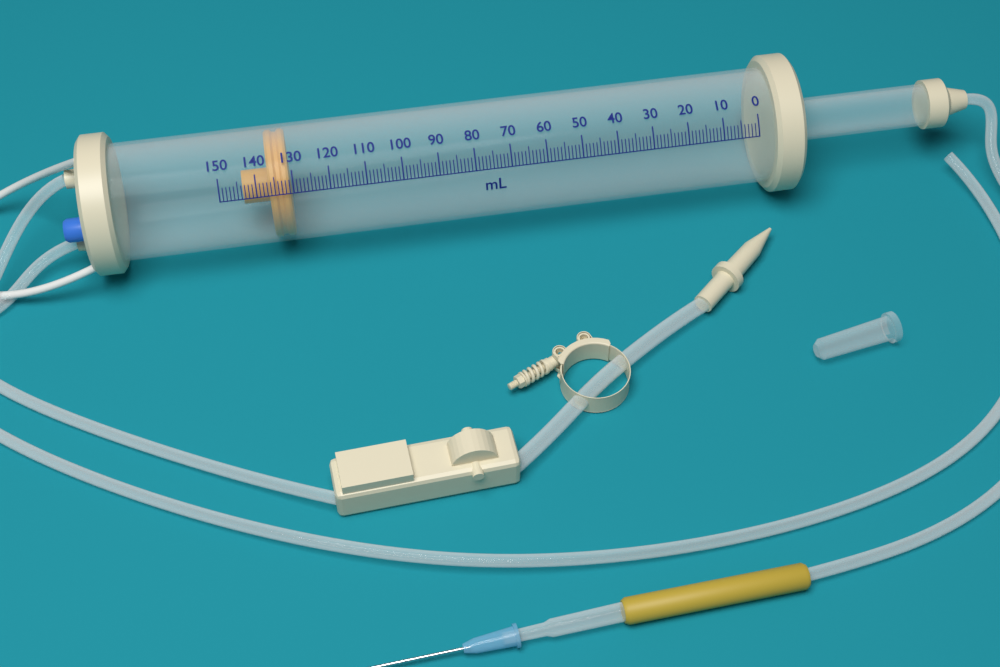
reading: 131 ml
